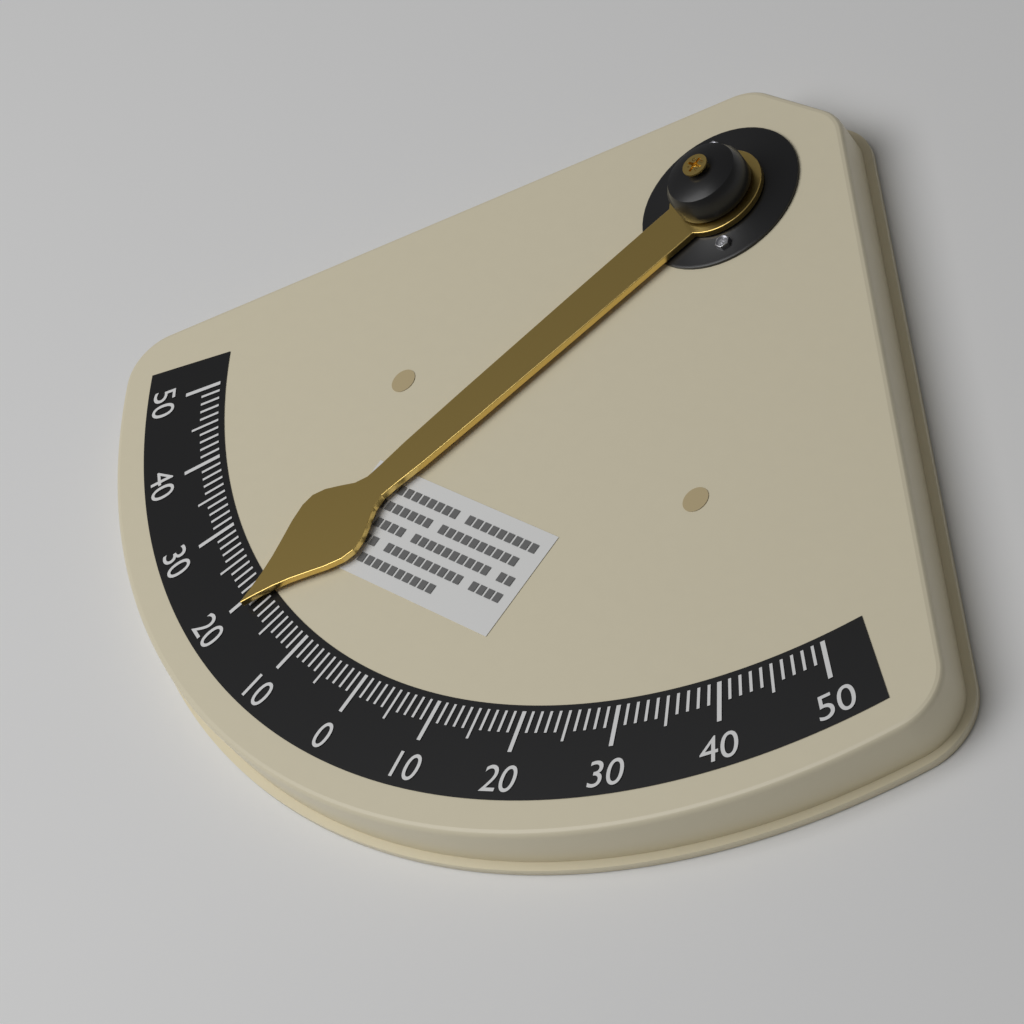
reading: -19 °
